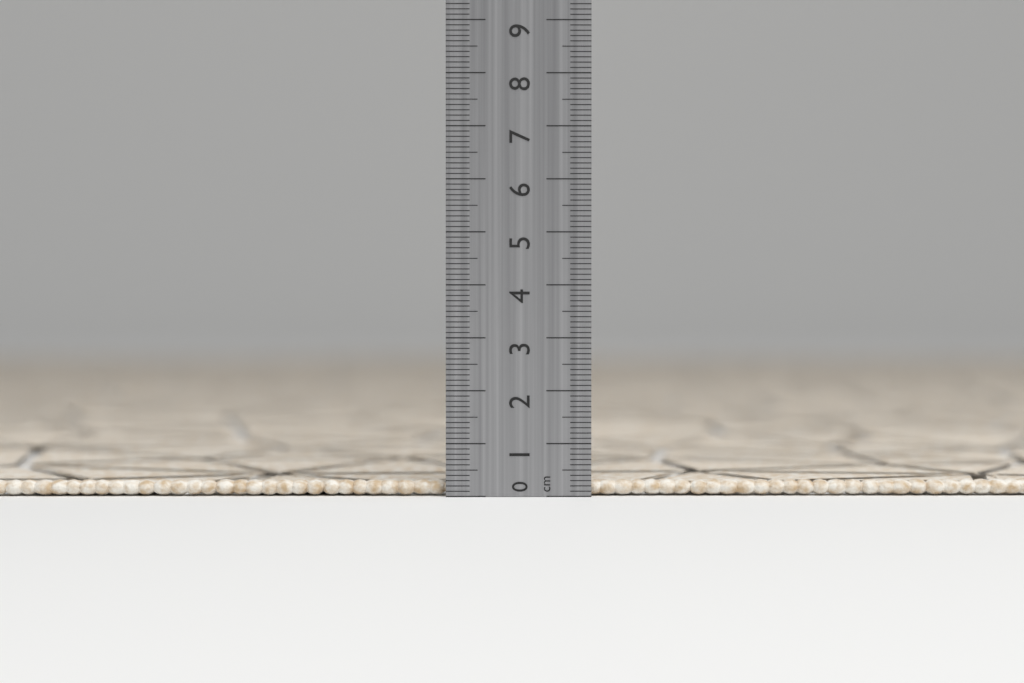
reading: 0.3 cm
